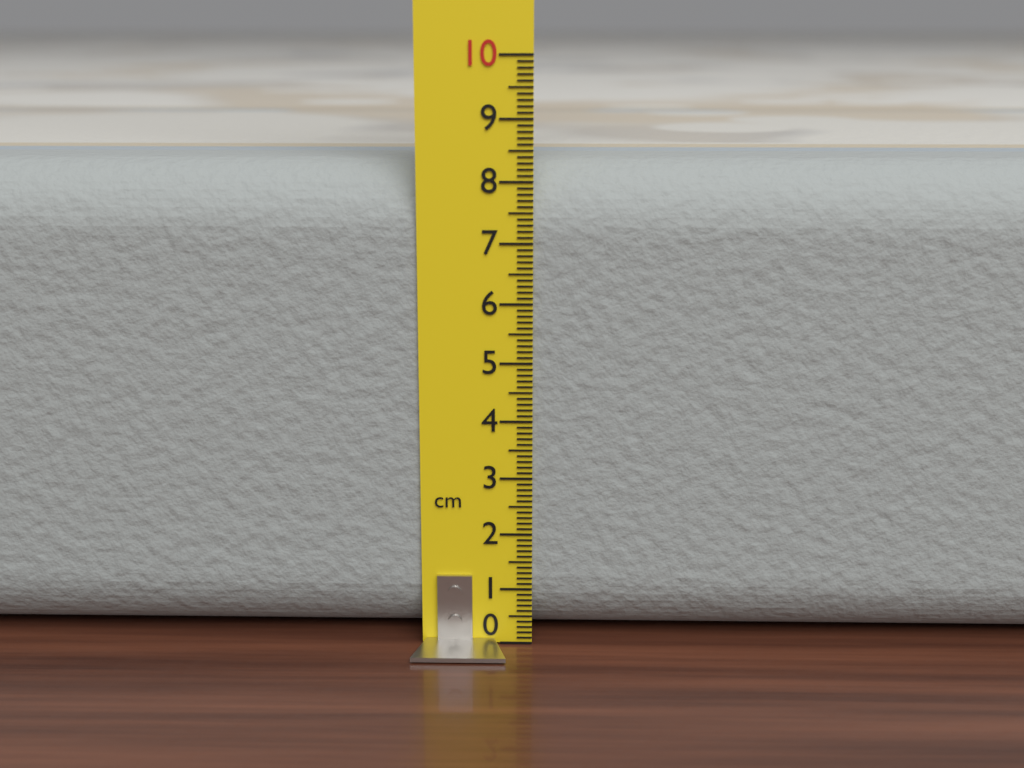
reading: 8.3 cm
